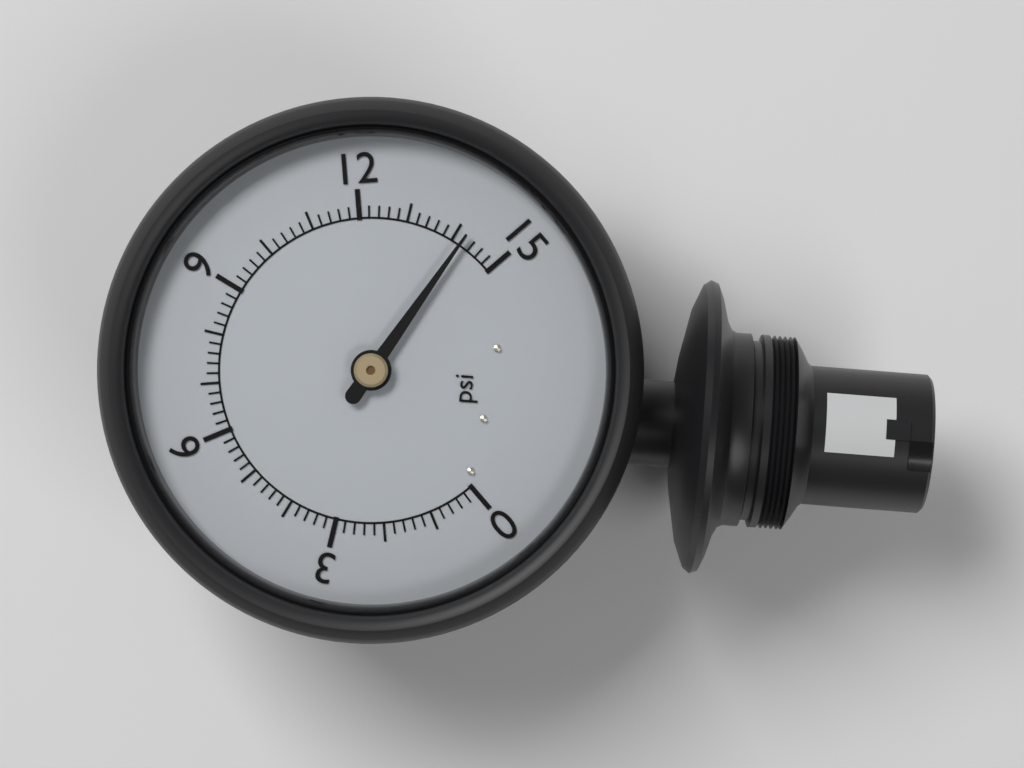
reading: 14.2 psi
